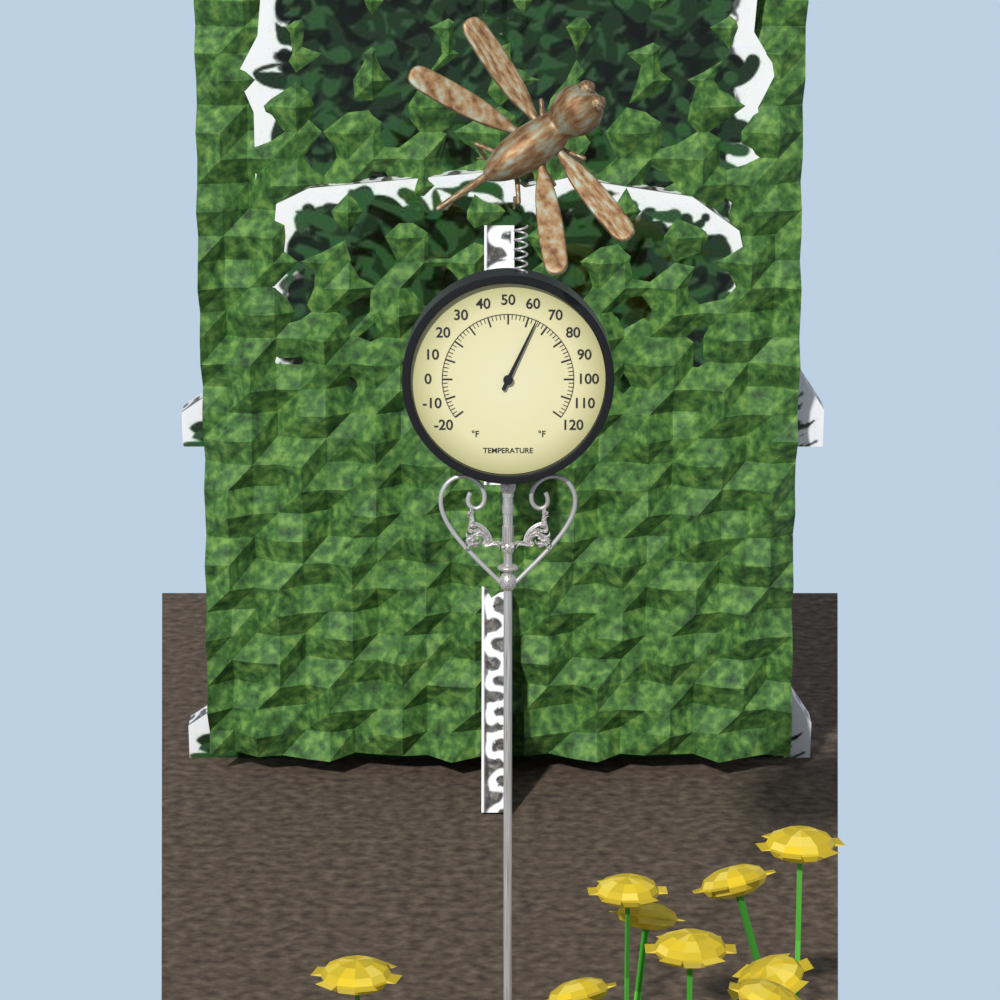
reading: 64 °F
